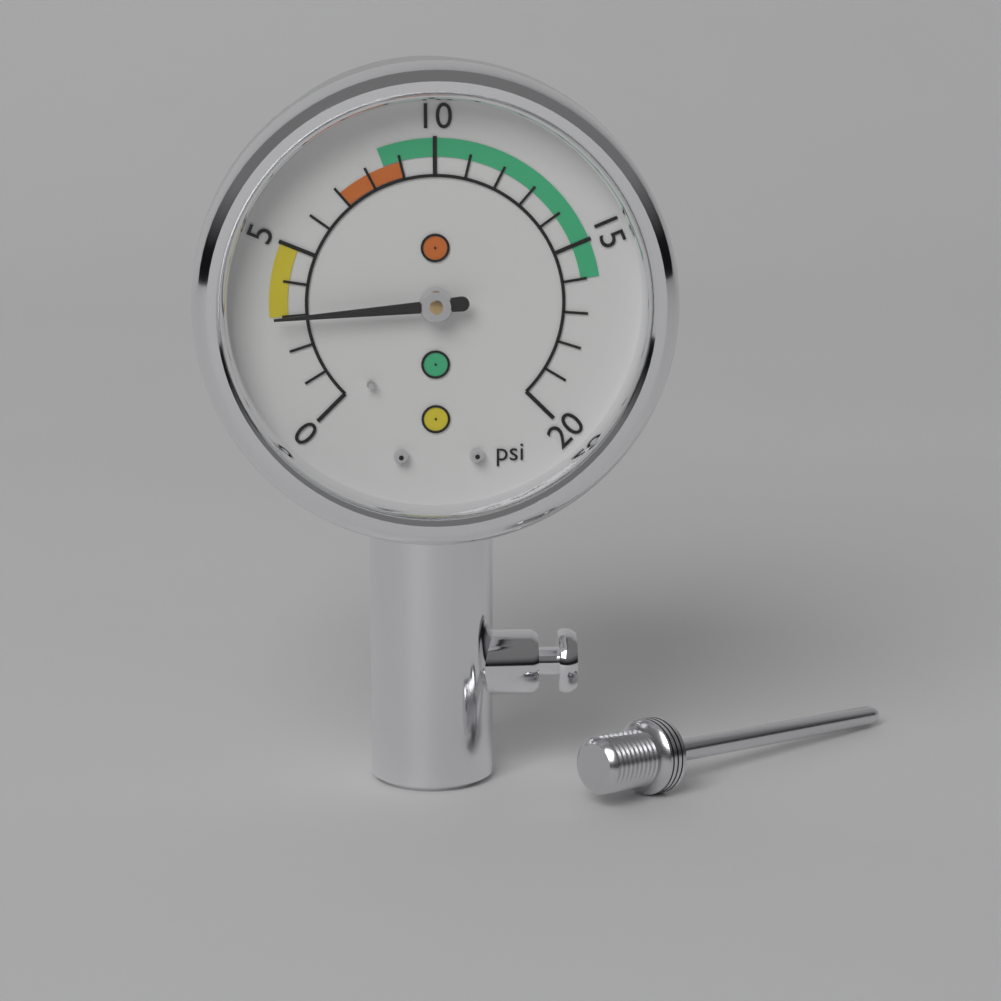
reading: 3 psi
